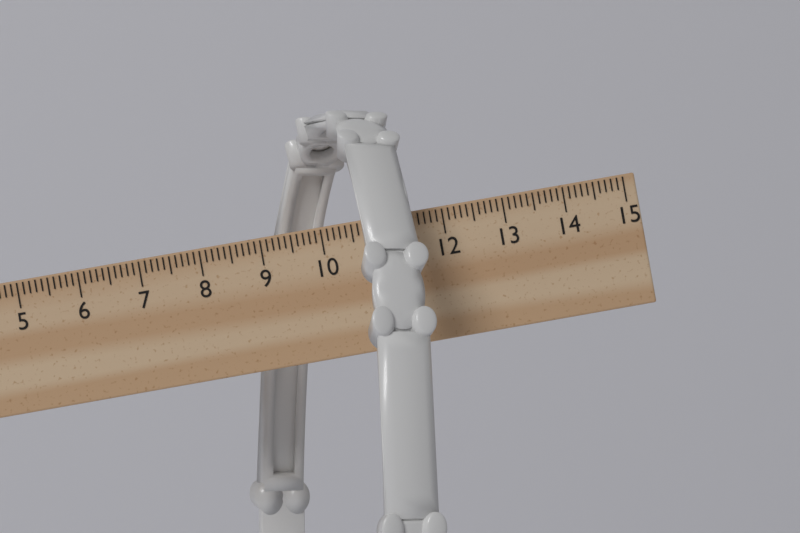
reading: 11.6 cm
